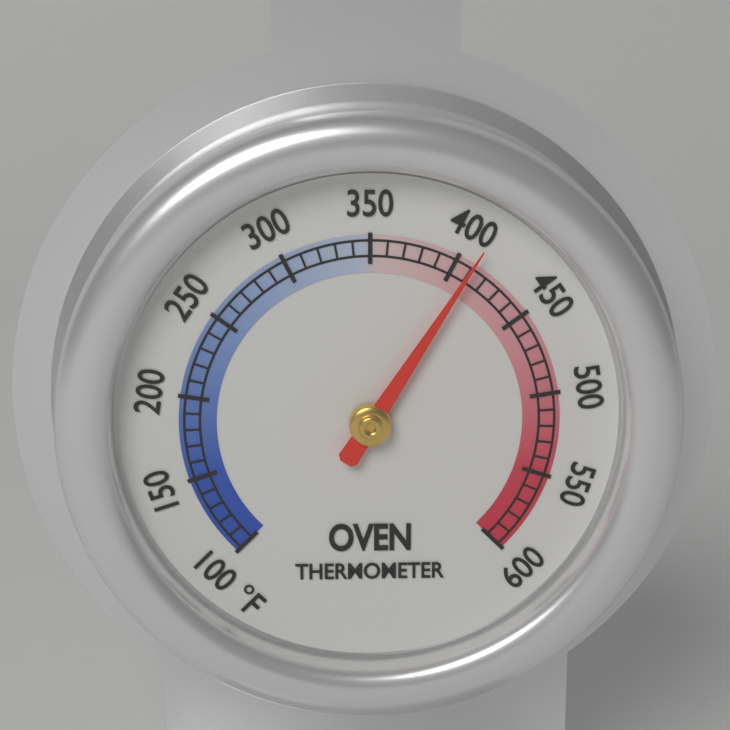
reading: 410 °F
